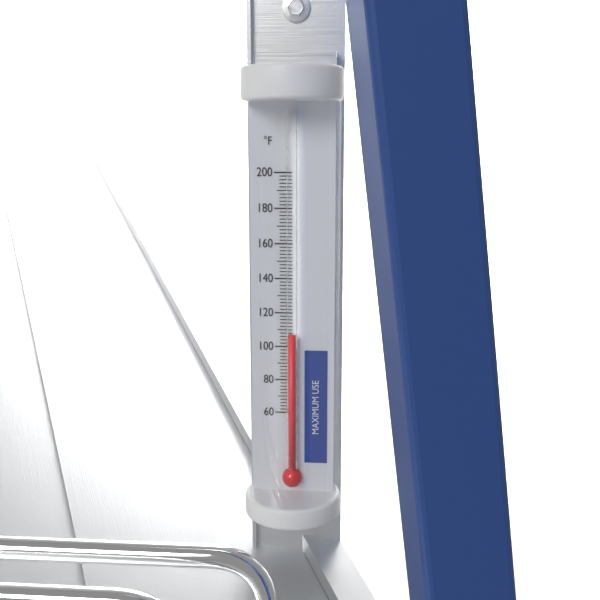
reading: 108 °F
